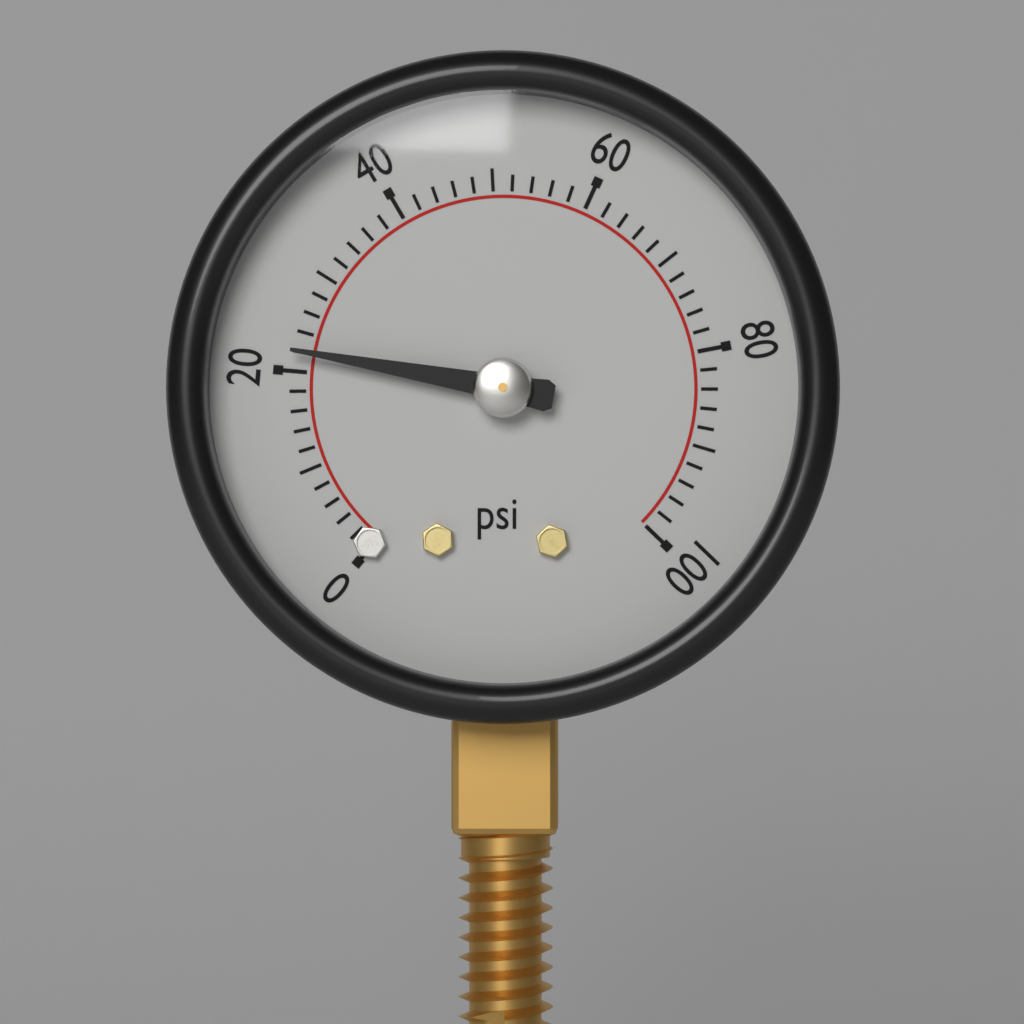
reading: 22 psi
